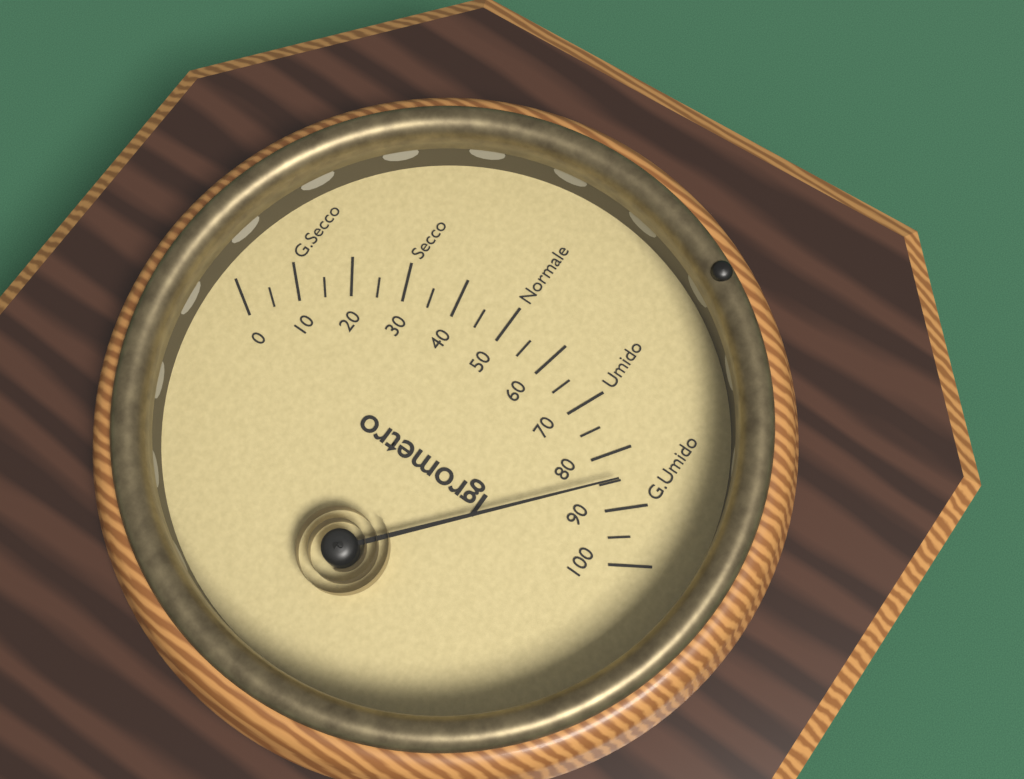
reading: 85 (no unit)
